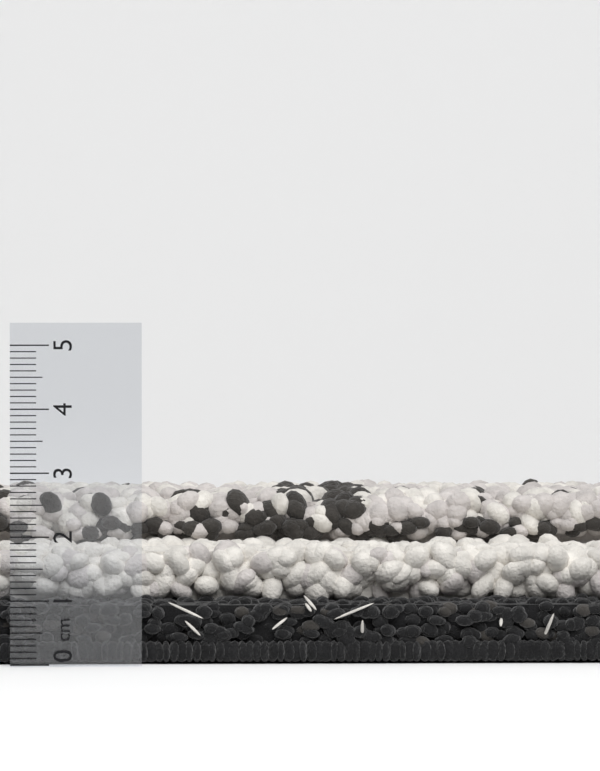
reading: 2.6 cm
